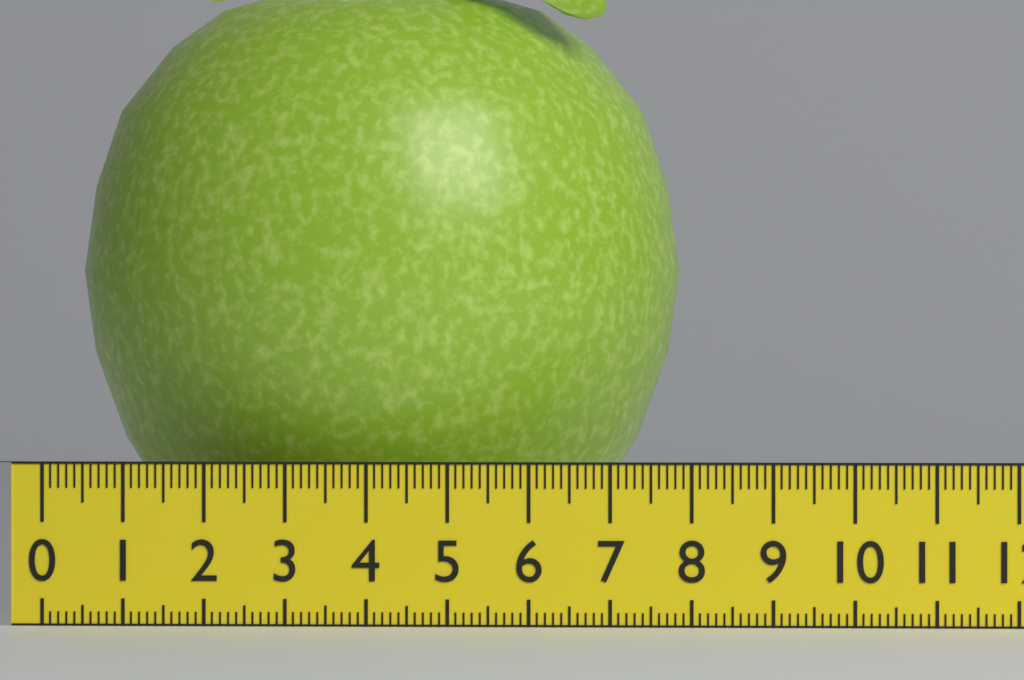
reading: 7.7 (no unit)
